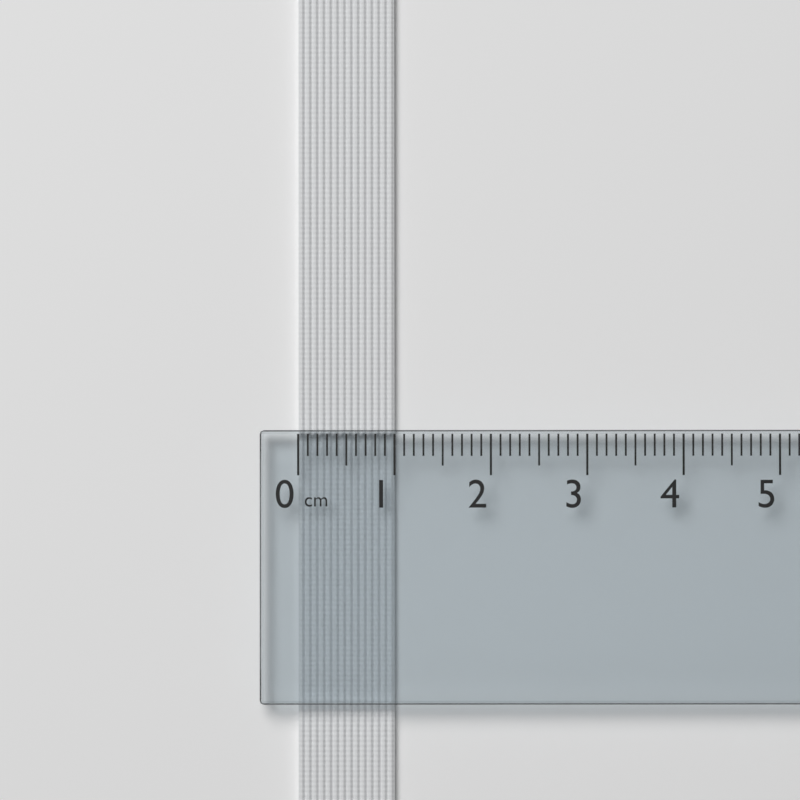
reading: 1.0 cm
